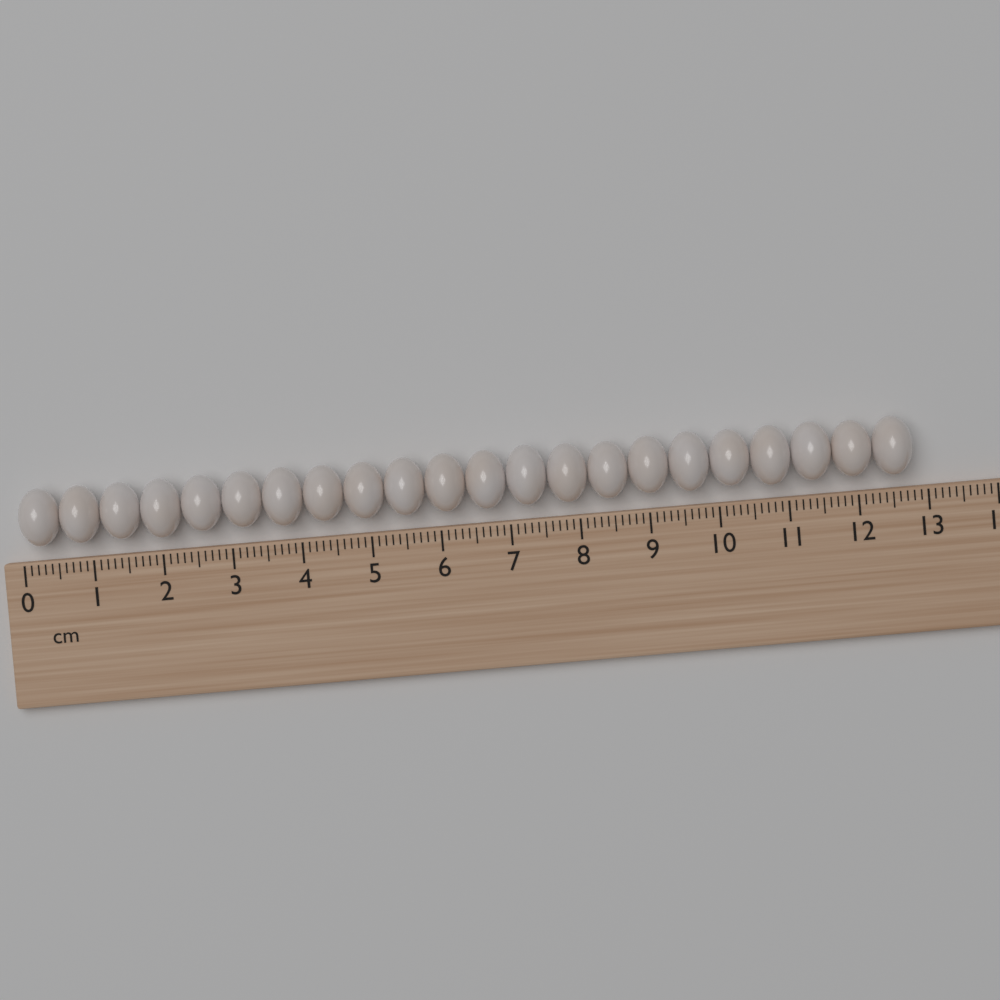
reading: 12.8 cm
